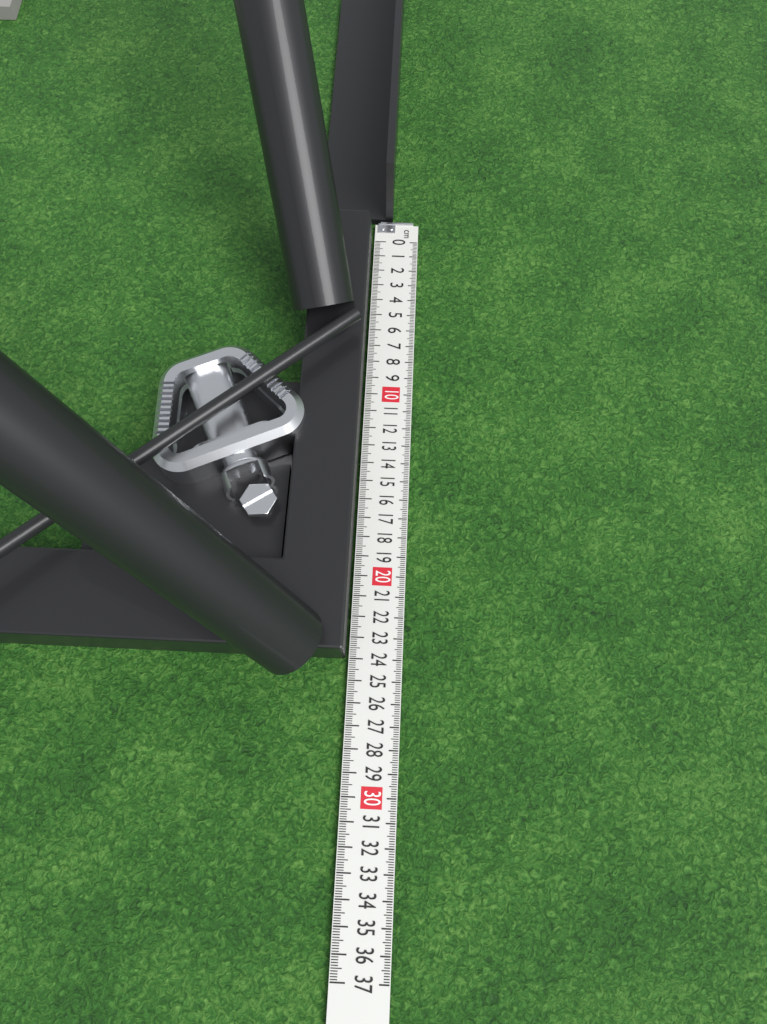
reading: 24.0 cm
